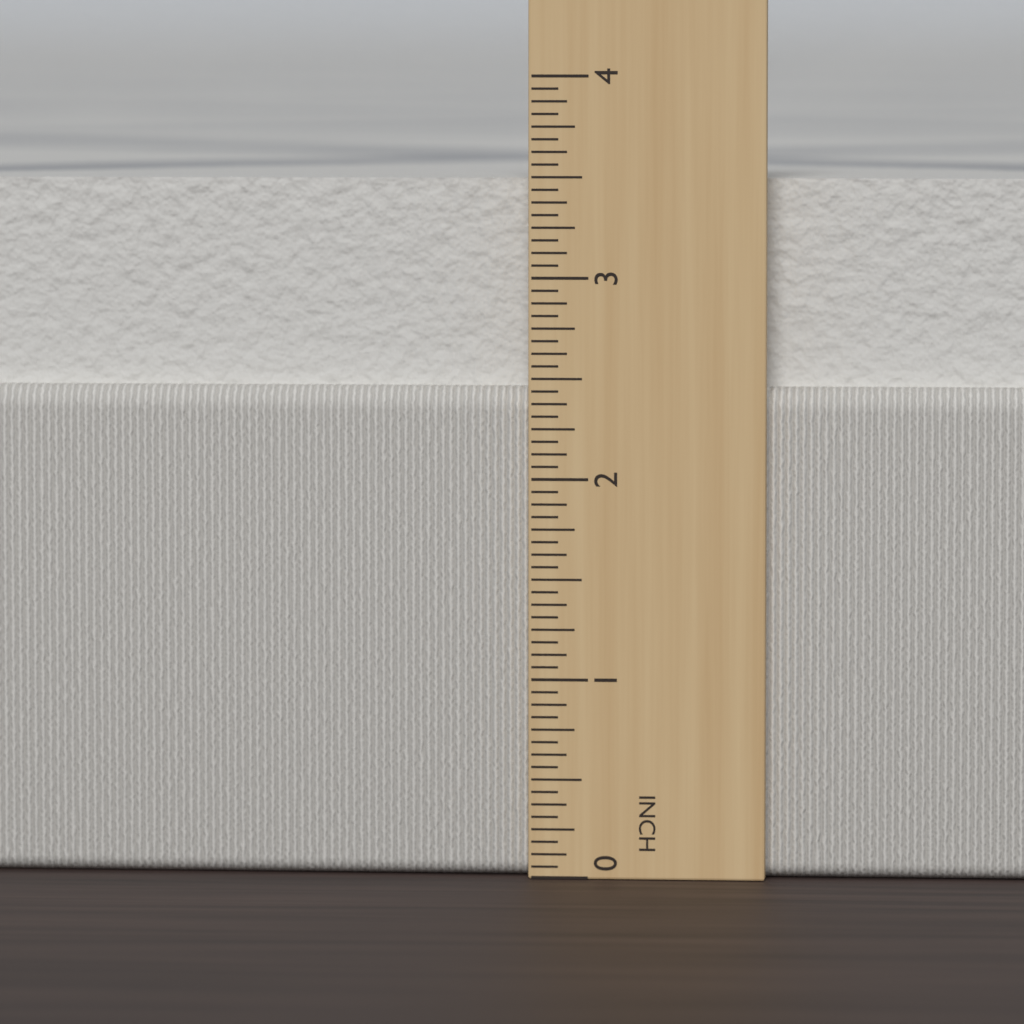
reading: 3.5000 in
